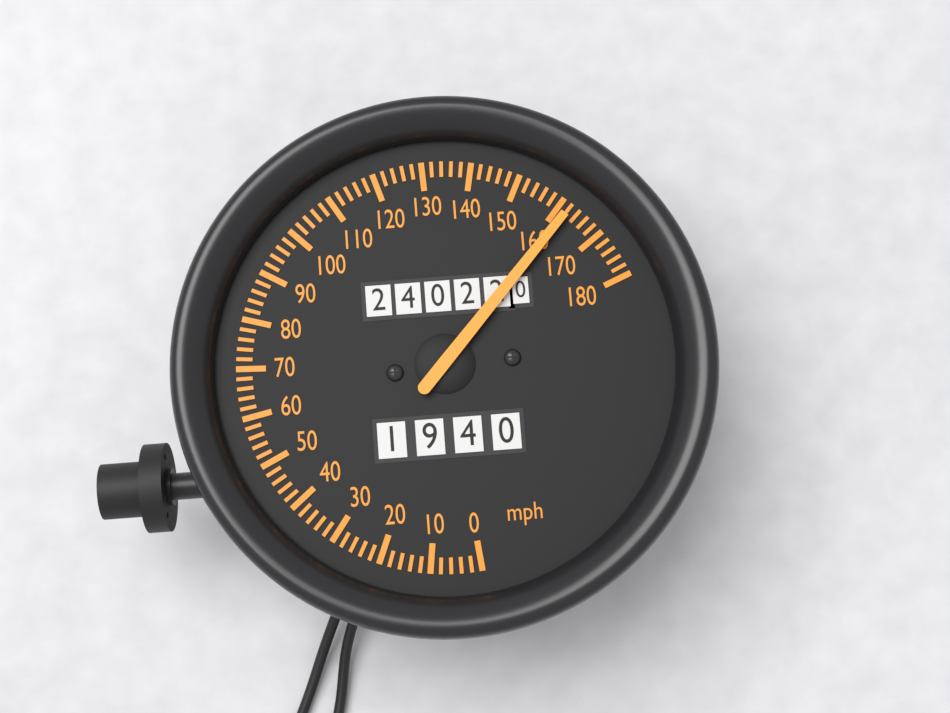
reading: 162 mph
